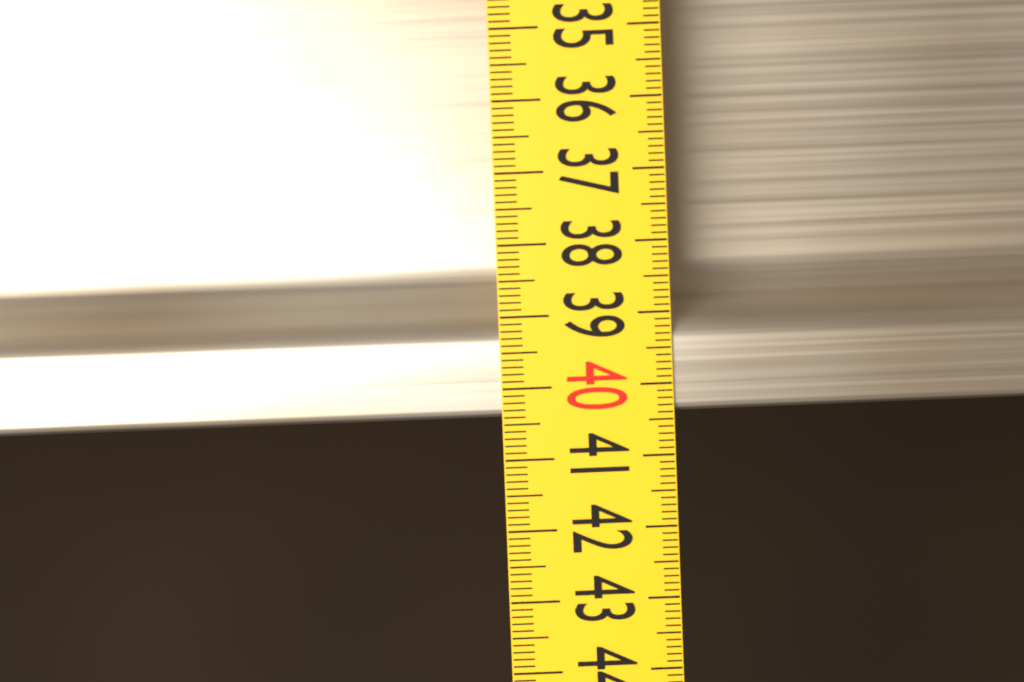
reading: 40.4 (no unit)
